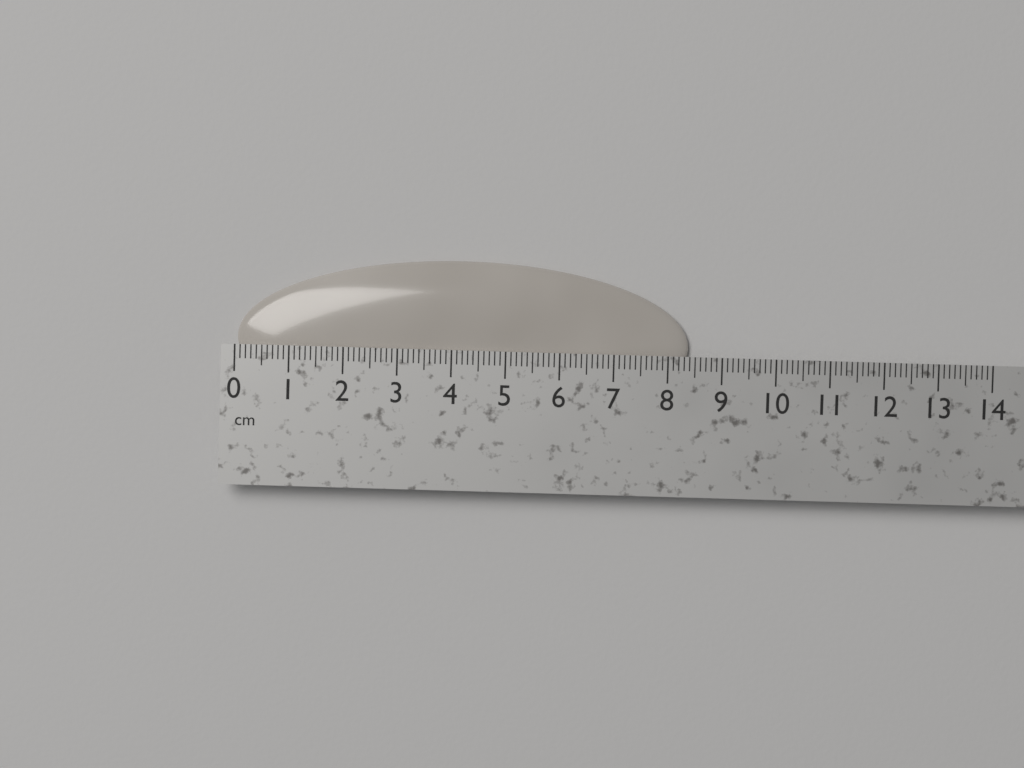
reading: 8.4 cm
